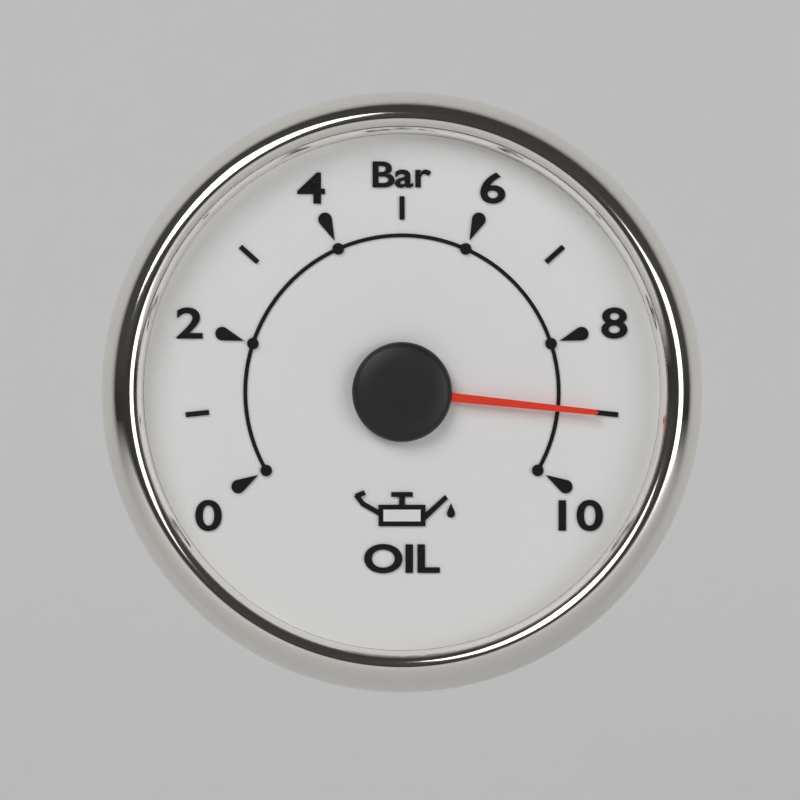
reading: 9 bar
